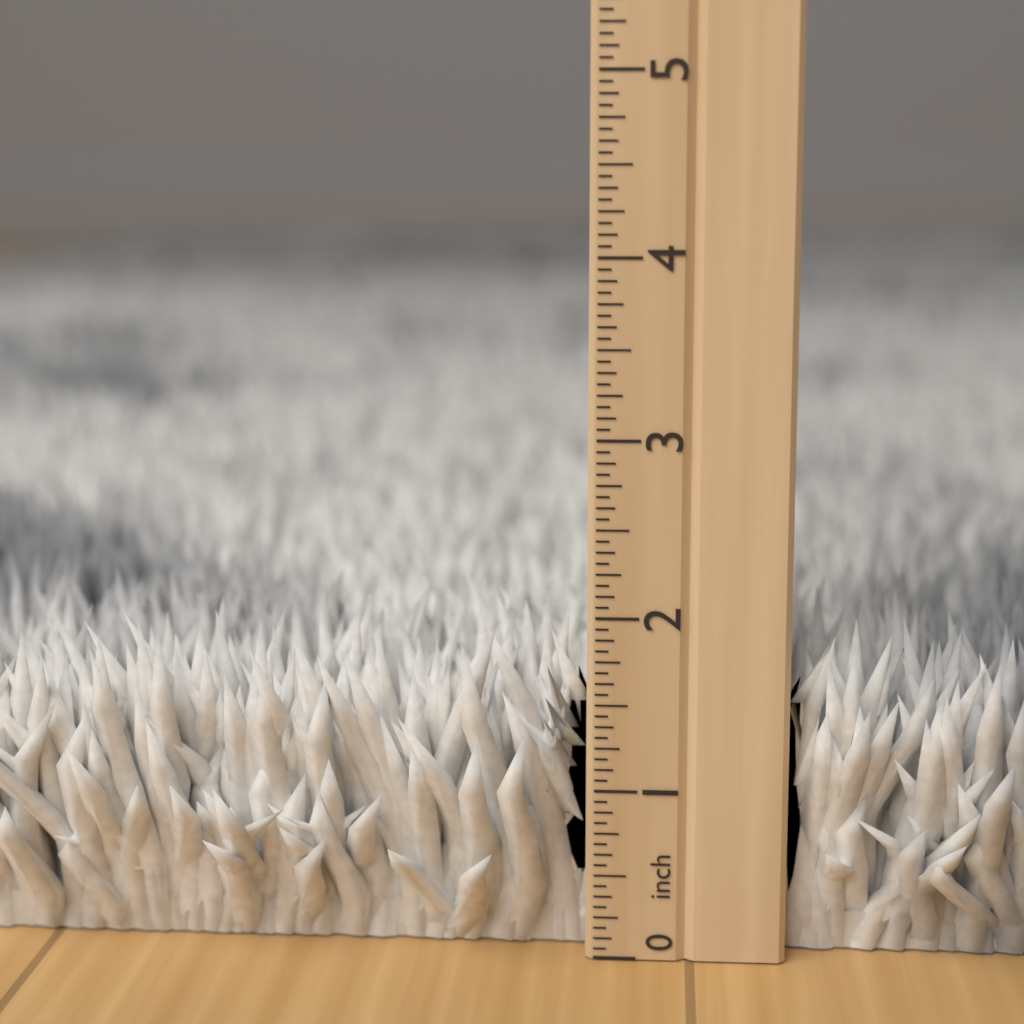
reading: 2.0000 inch
